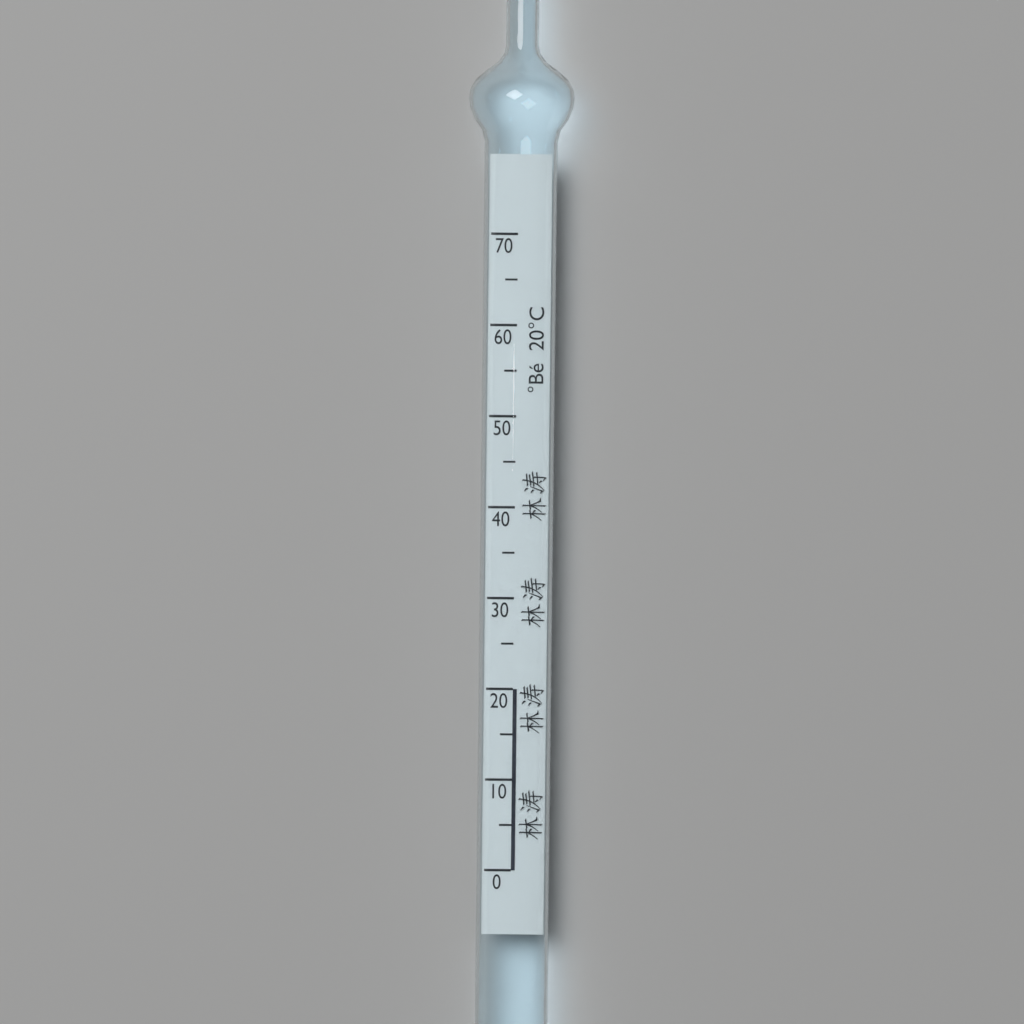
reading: 20 °Bé
